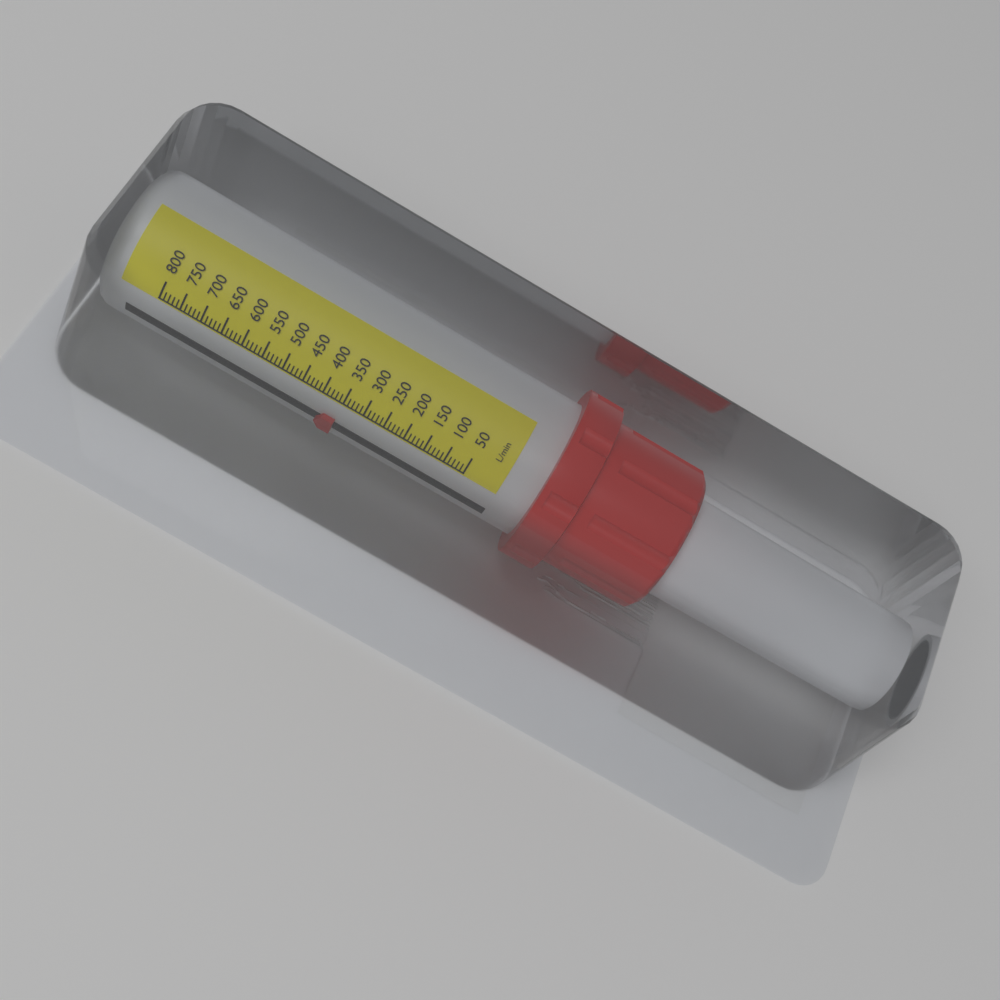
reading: 350 L/min
